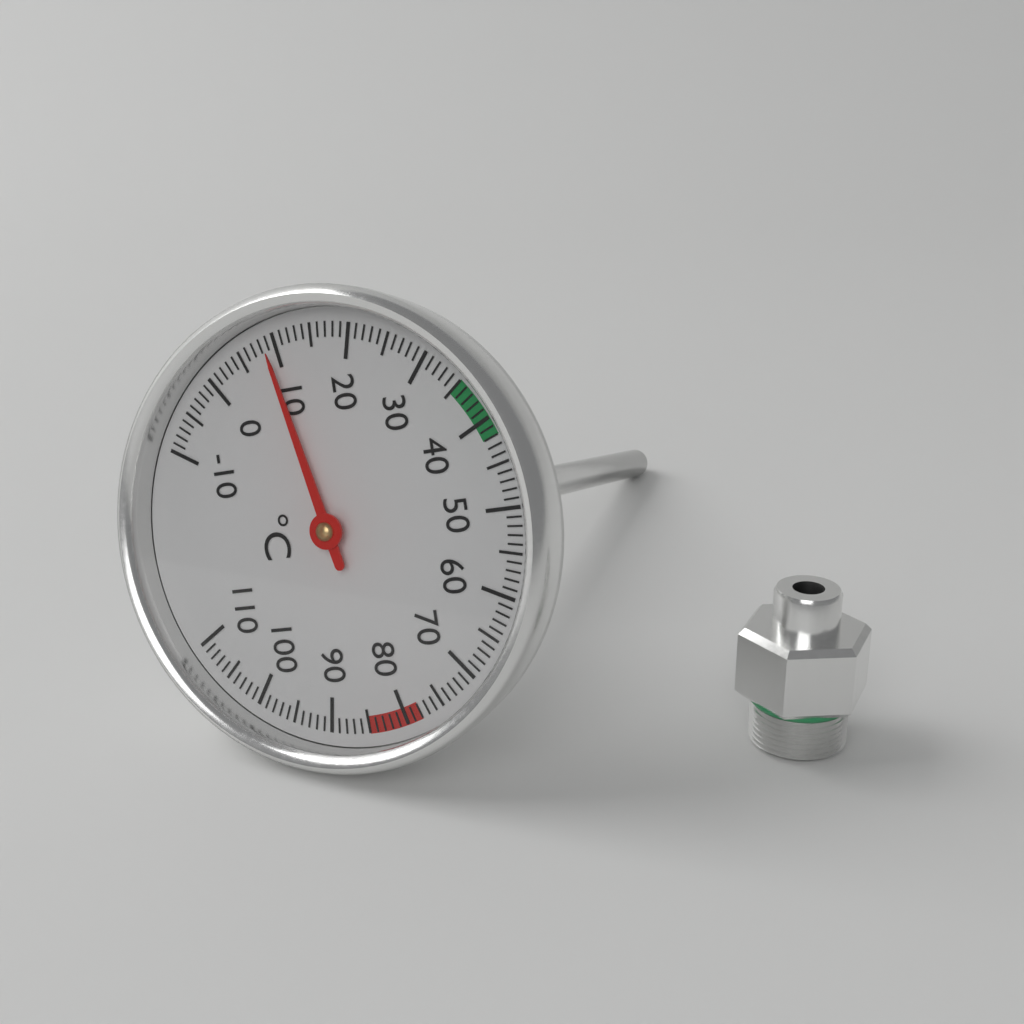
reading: 9 °C
